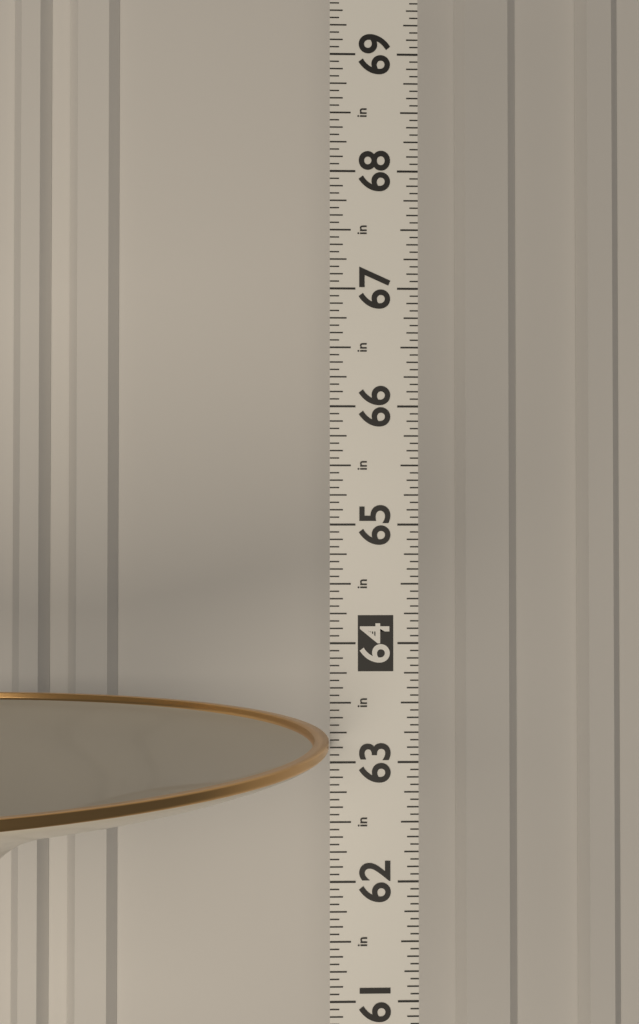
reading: 63.1875 in
